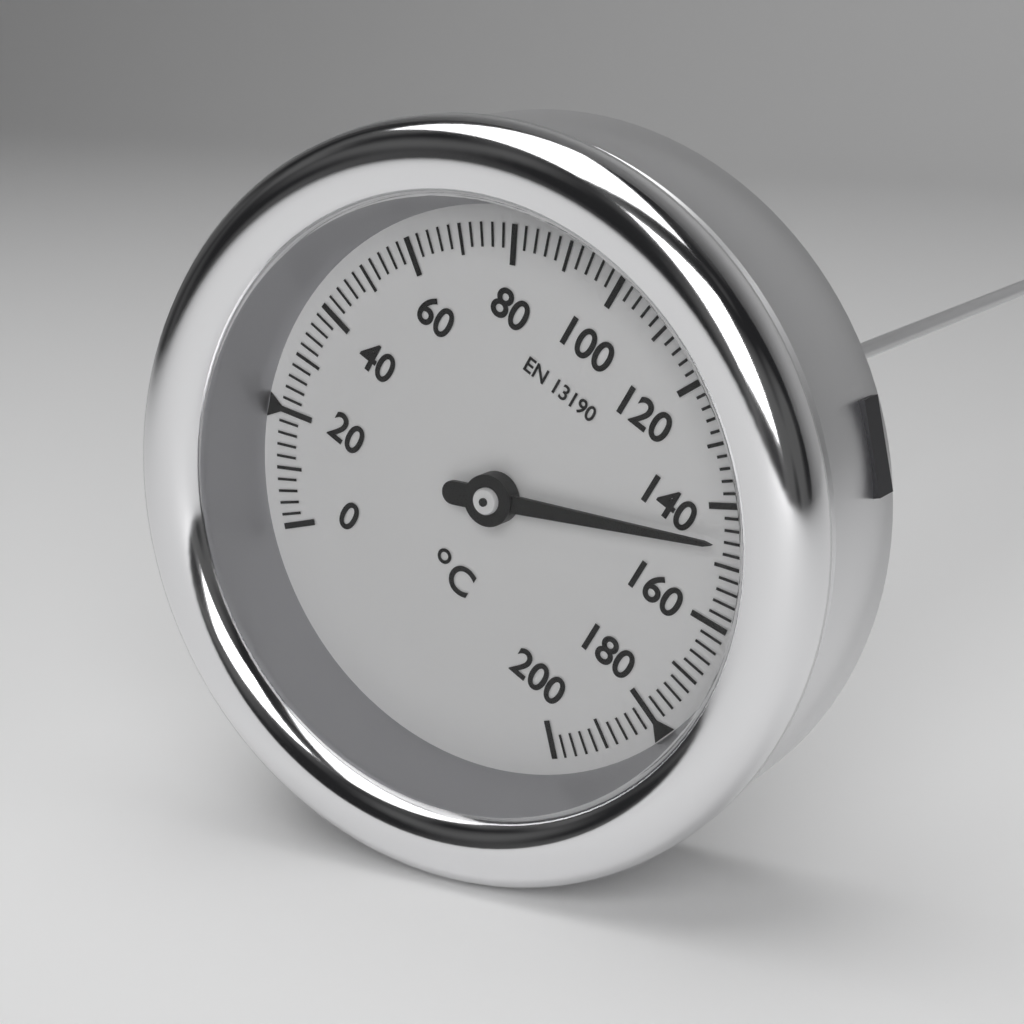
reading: 146 °C
